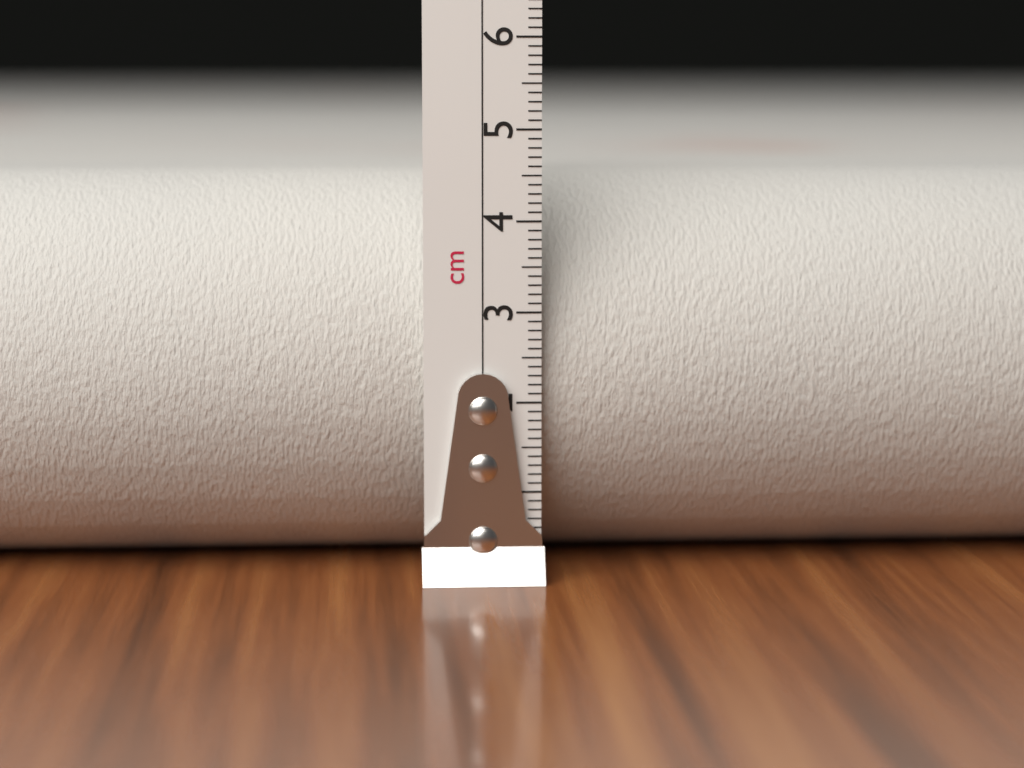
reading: 4.5 cm
